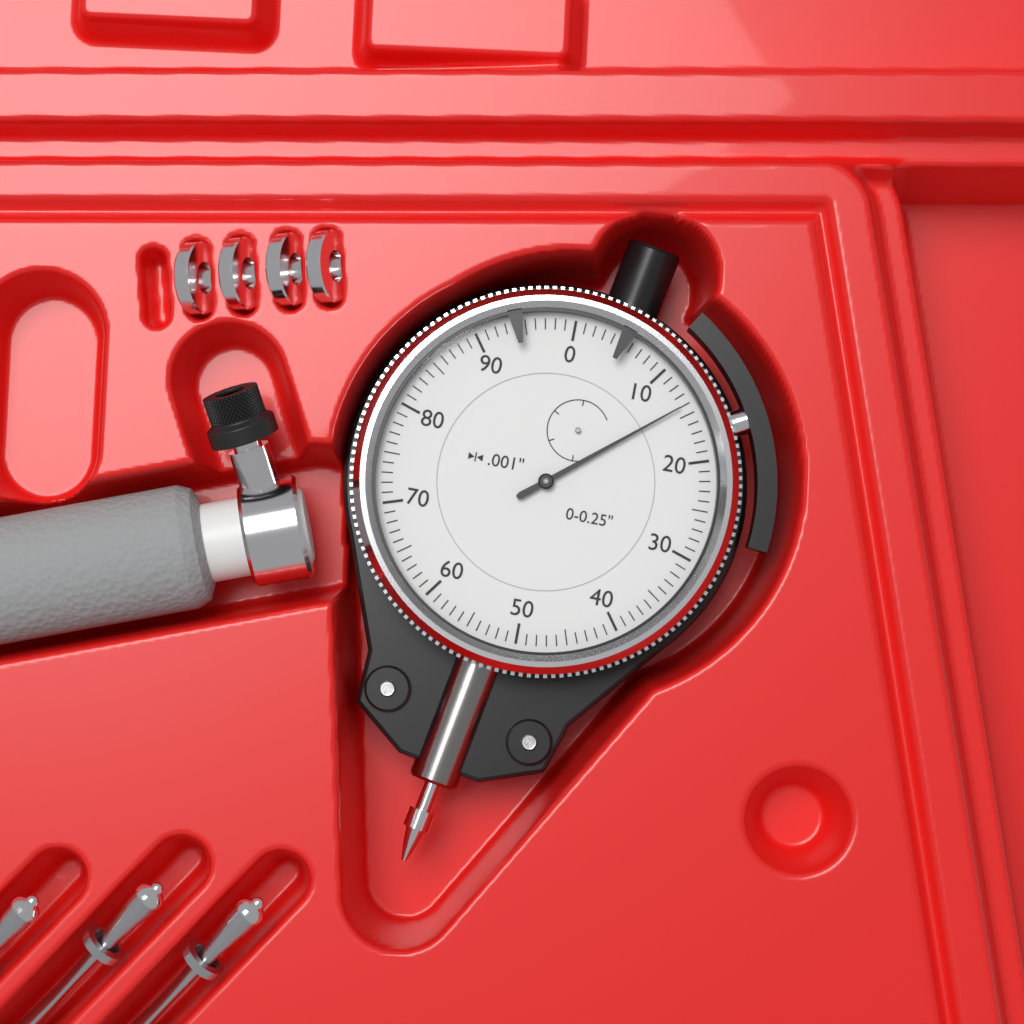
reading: 0.014 in
